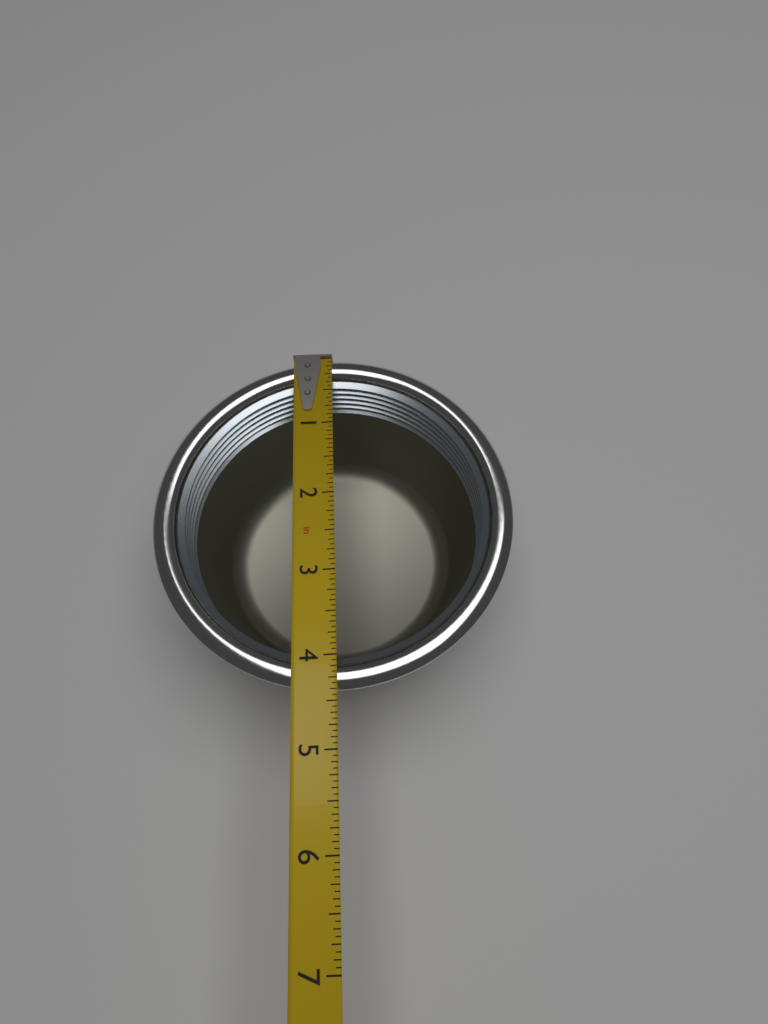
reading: 4.3750 in
